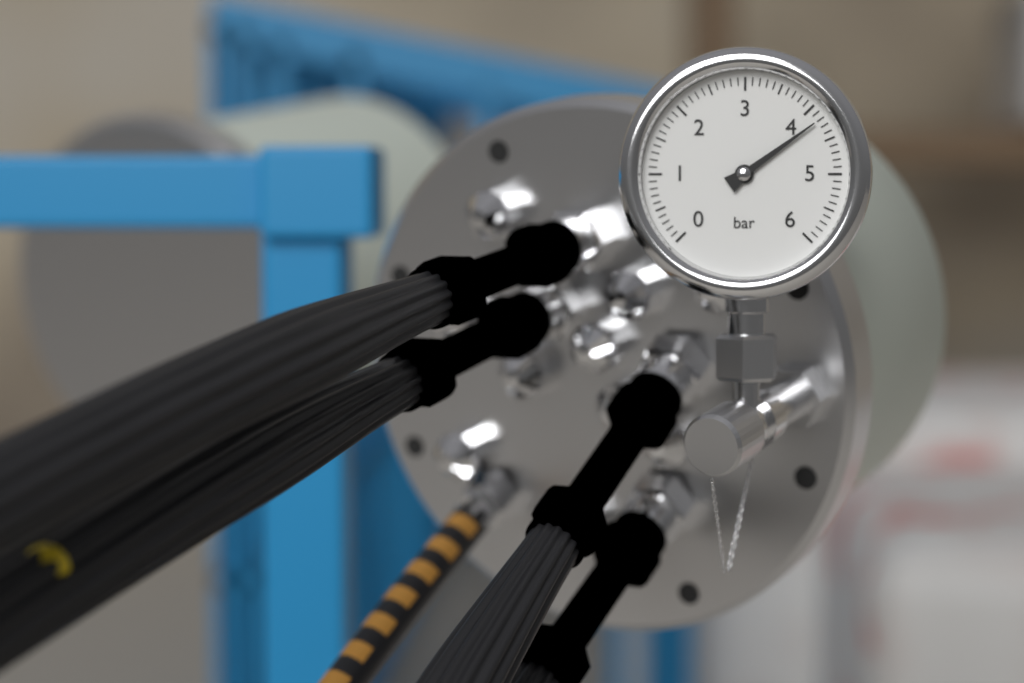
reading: 4.2 bar
